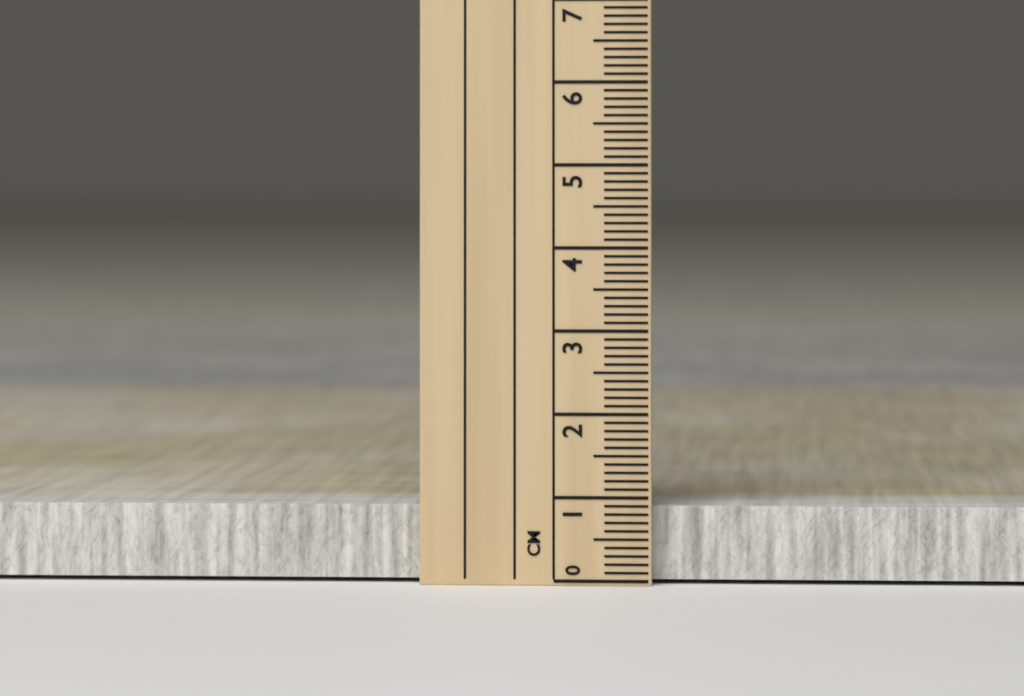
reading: 0.9 cm
